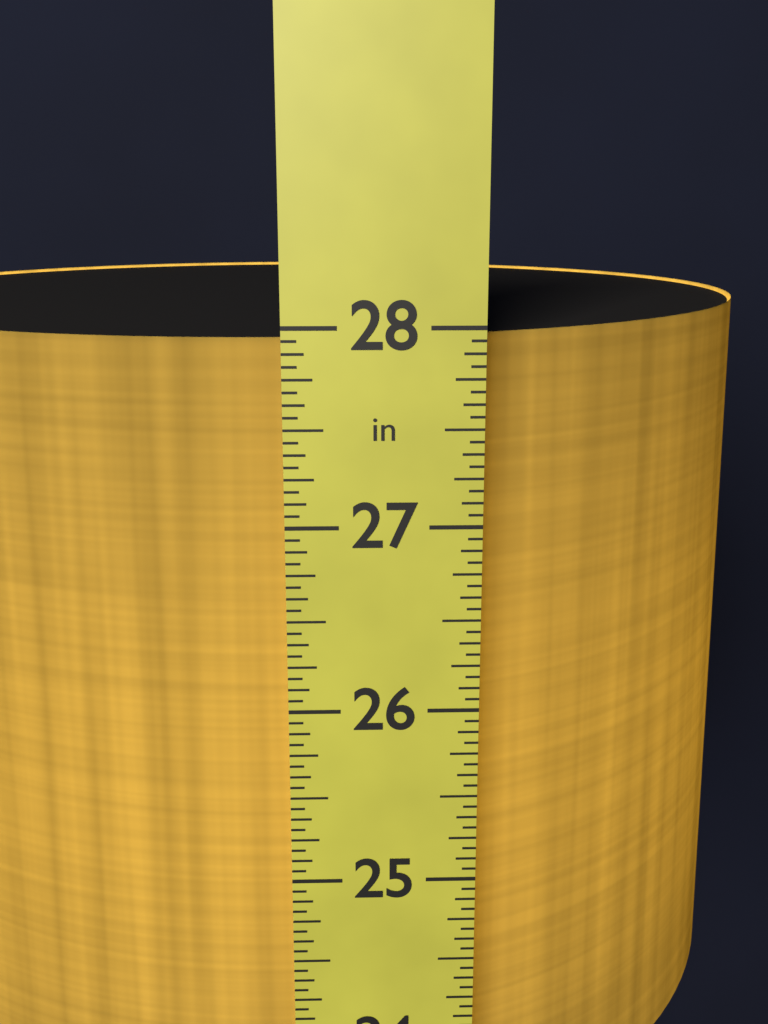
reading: 27.9375 in
